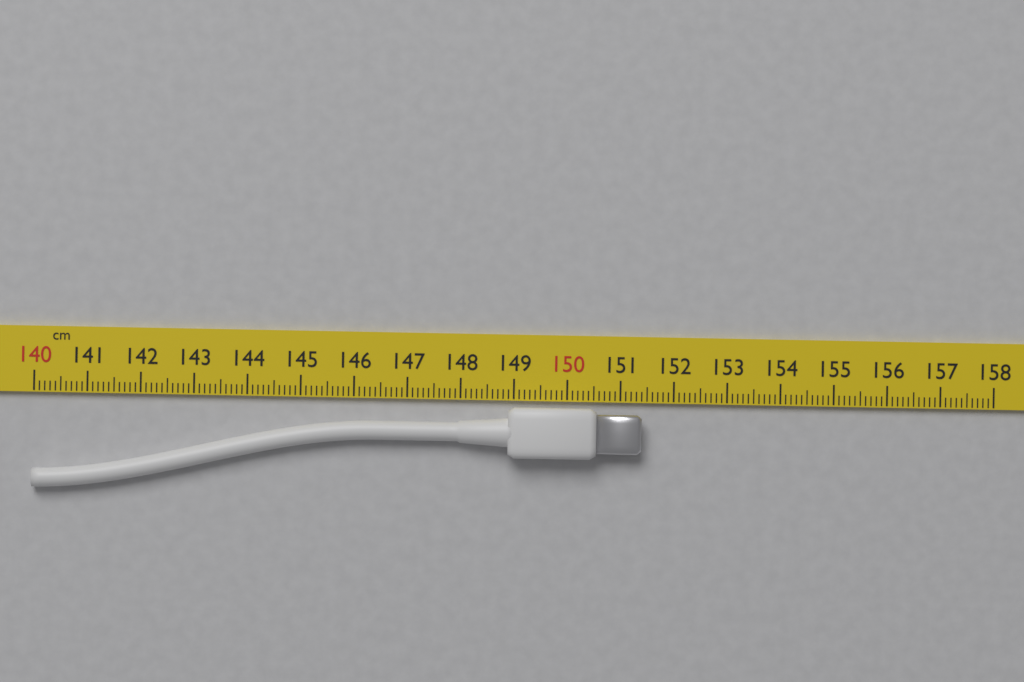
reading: 151.4 cm
